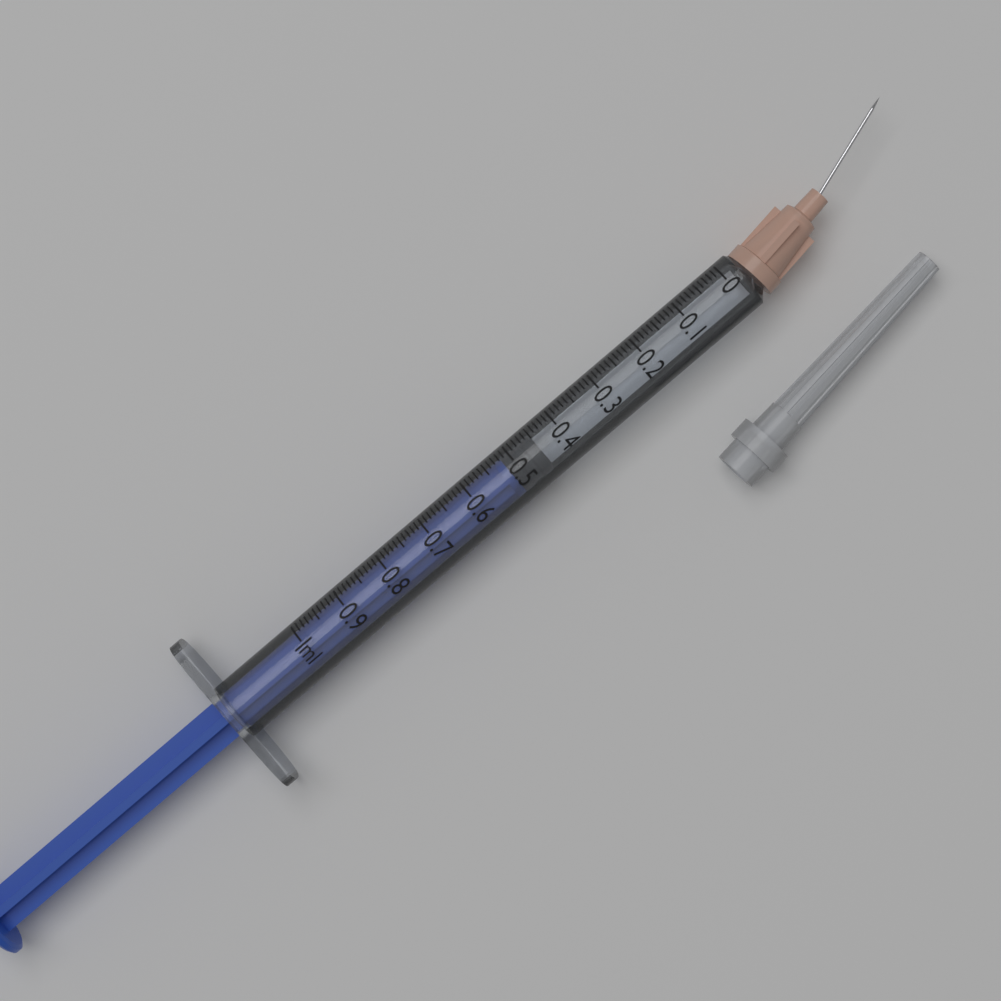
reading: 0.45 ml
